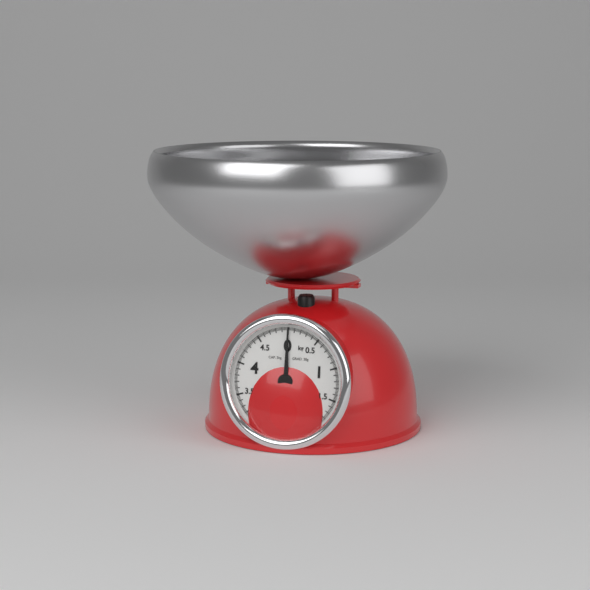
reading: 0.00 kg
